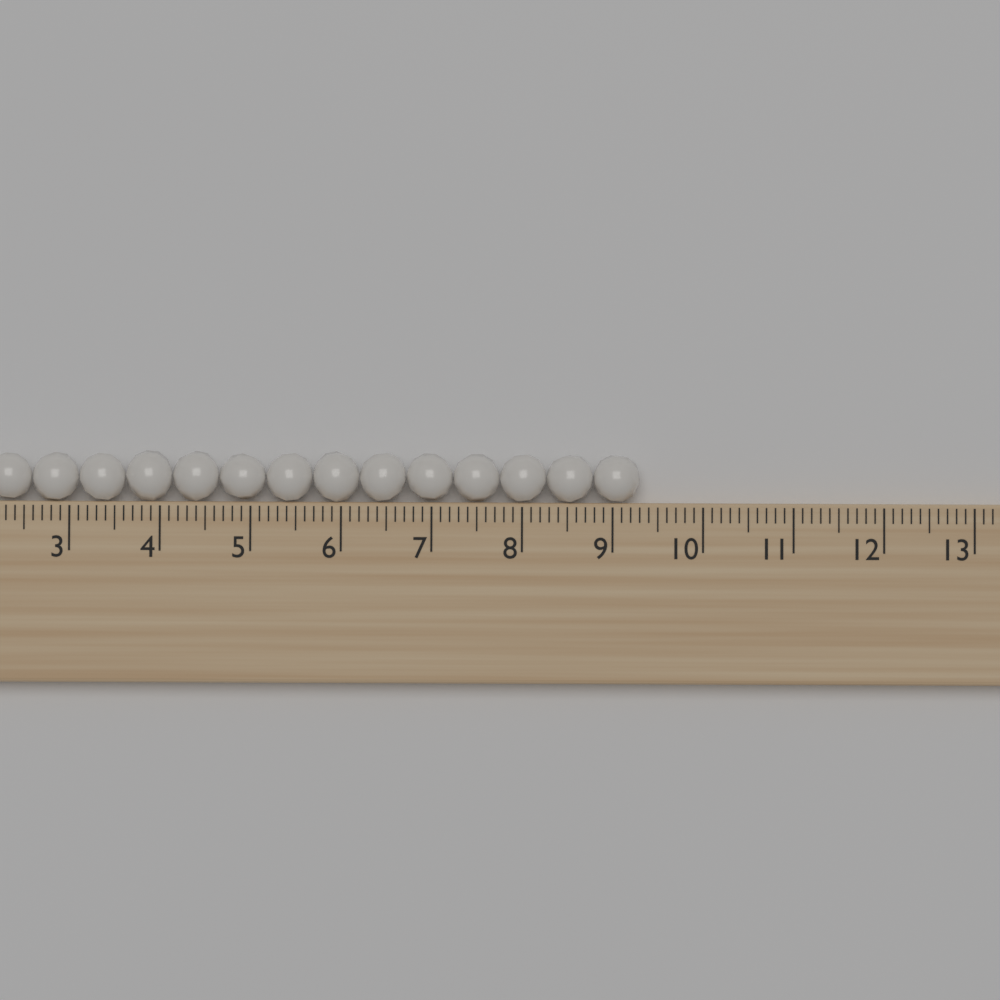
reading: 9.3 (no unit)
